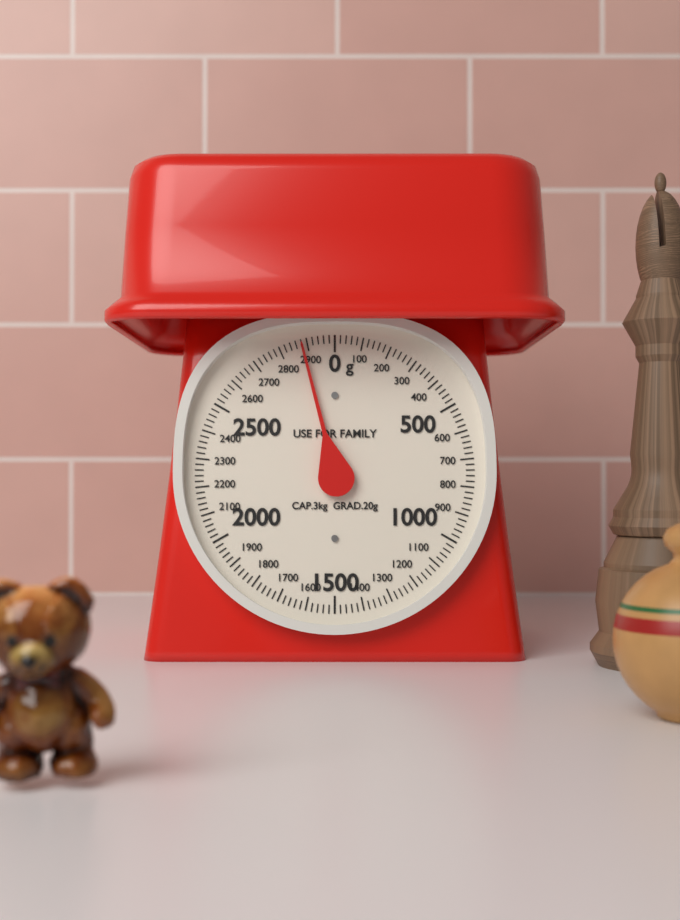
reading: 2880 g
